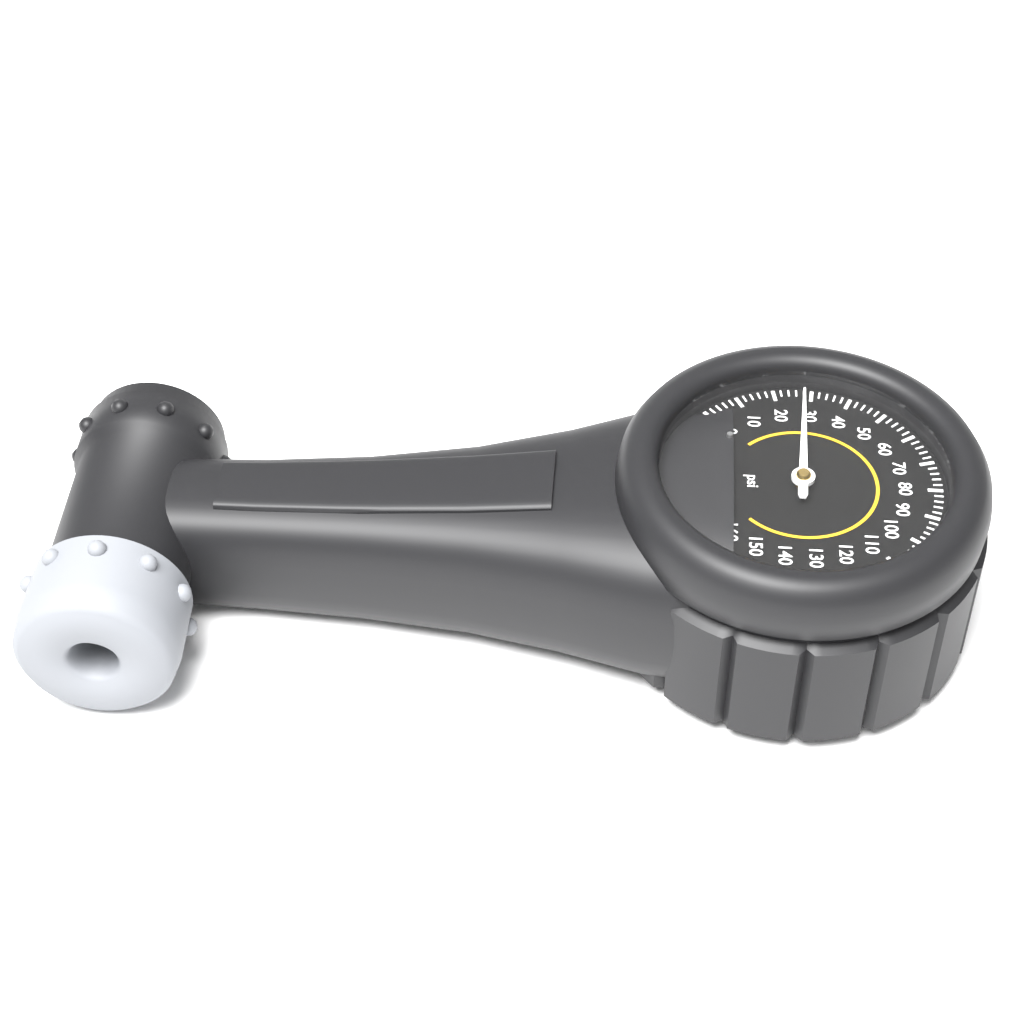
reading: 28 psi
